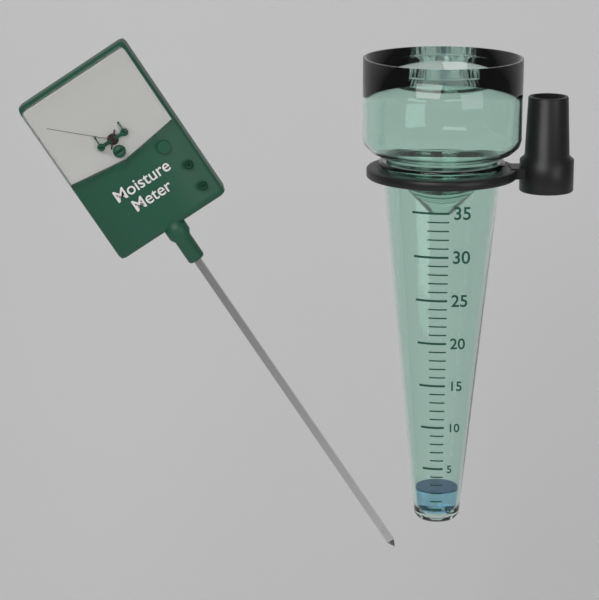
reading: 2 (no unit)
